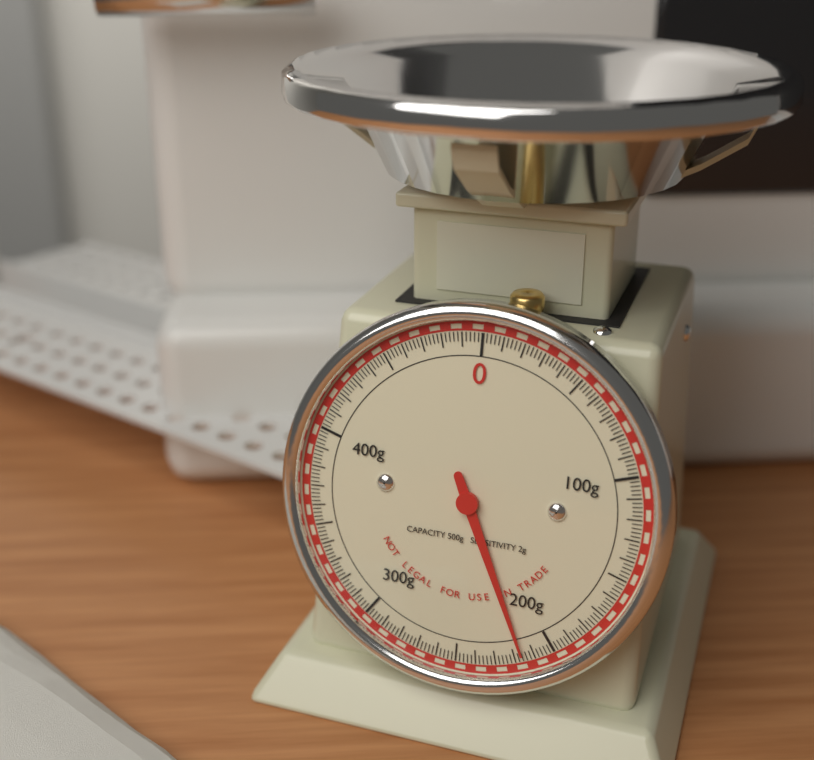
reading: 216 g
